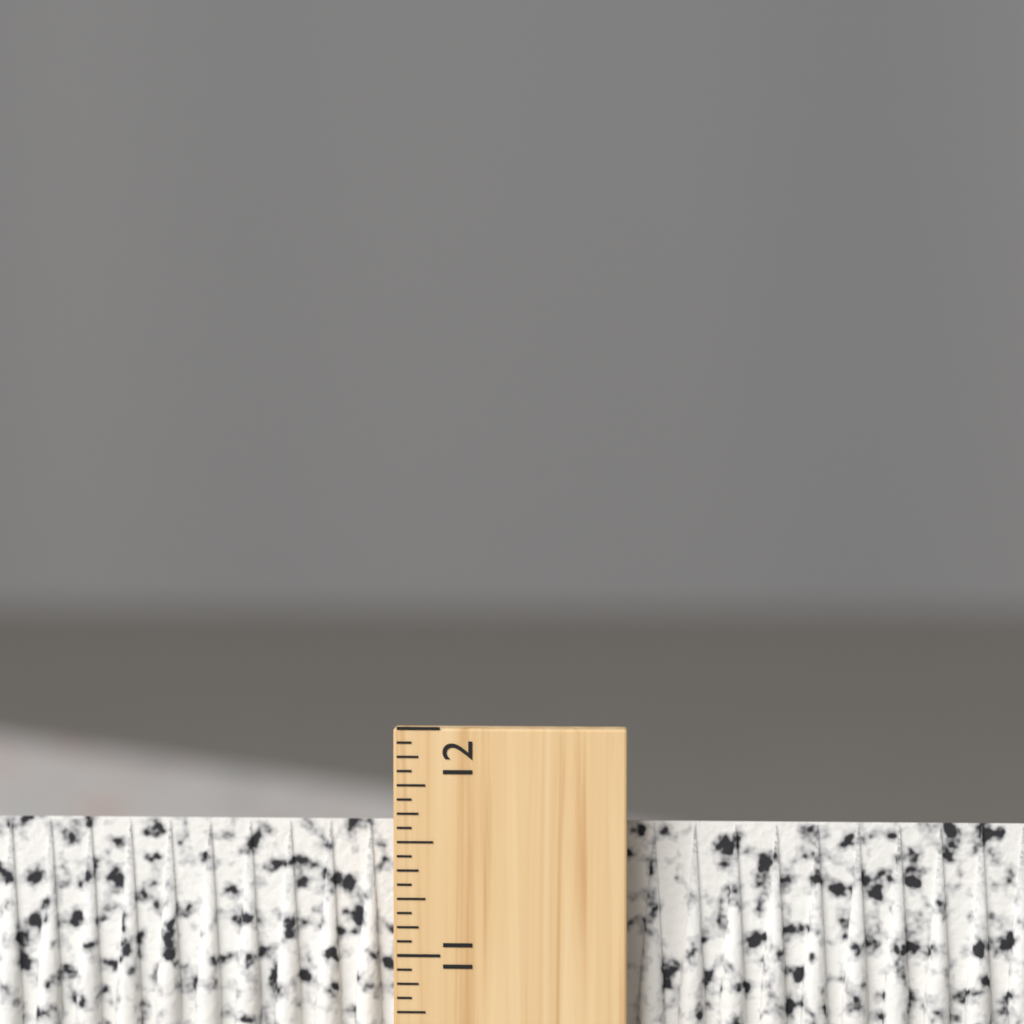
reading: 11.5625 inch
